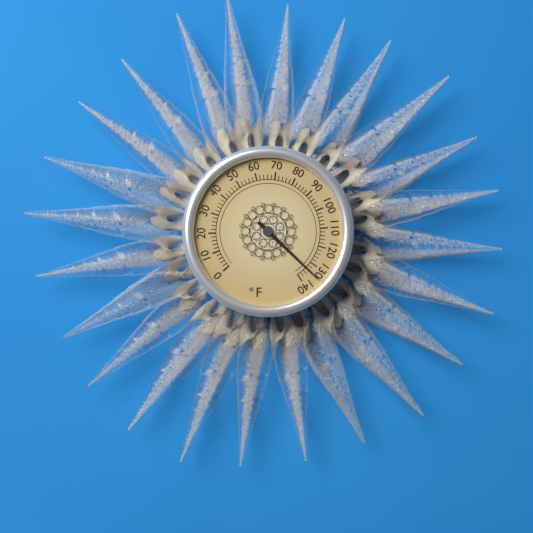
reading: 134 °F
